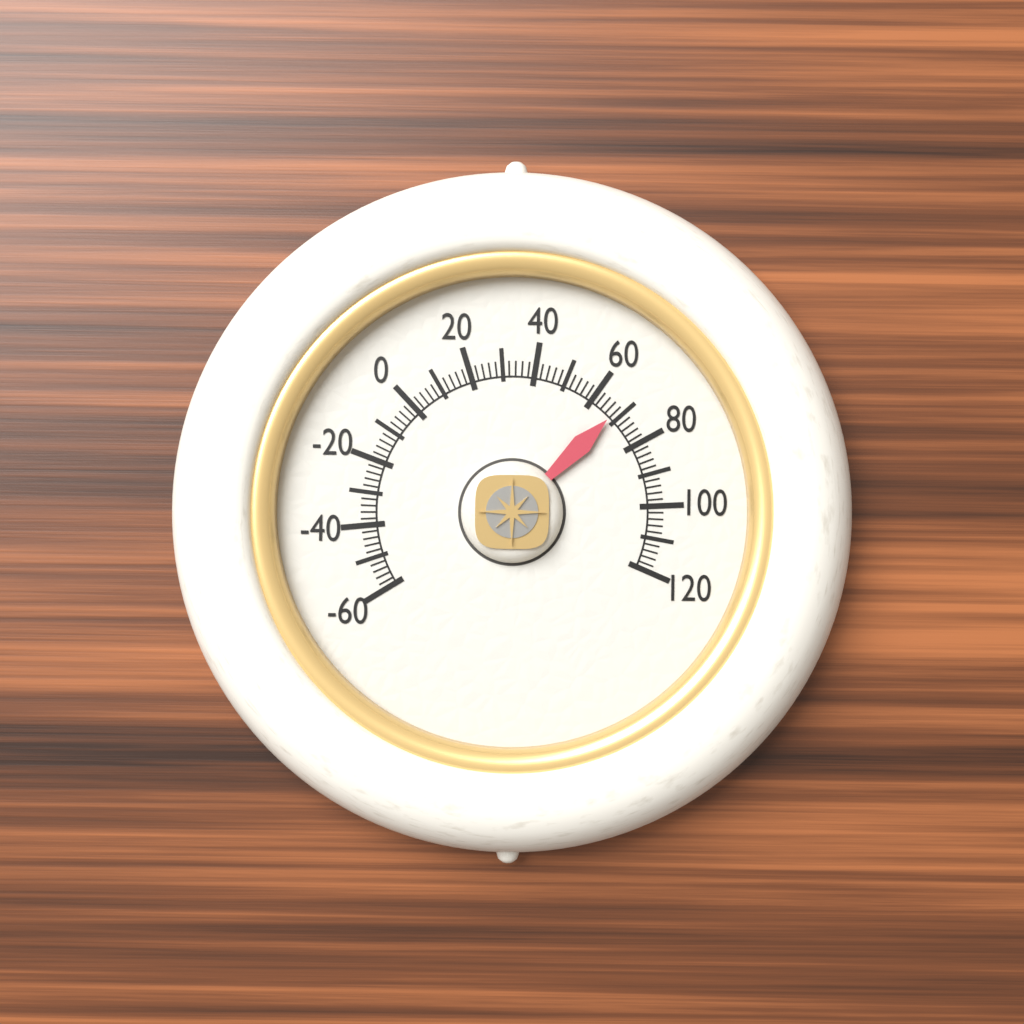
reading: 68 (no unit)
